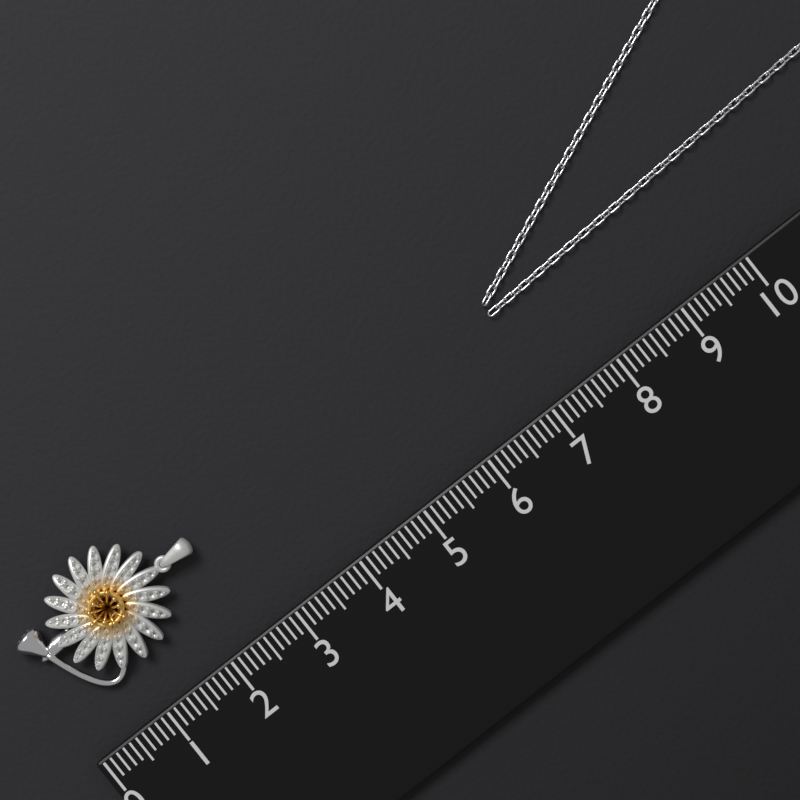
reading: 2.5 (no unit)
